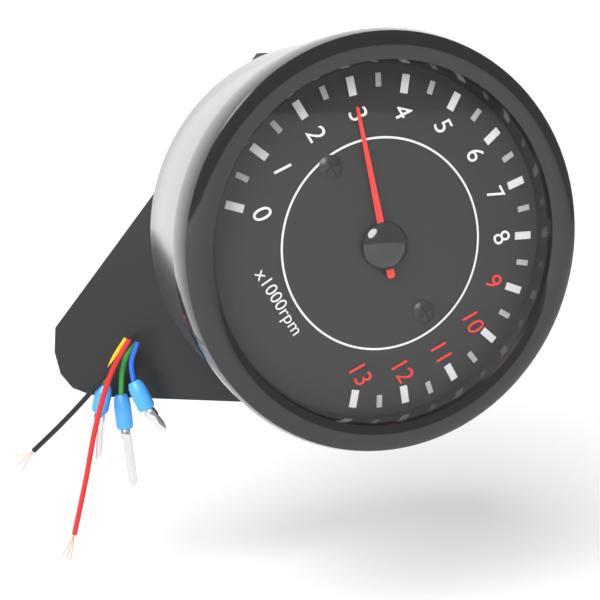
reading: 3.0 x1000rpm
